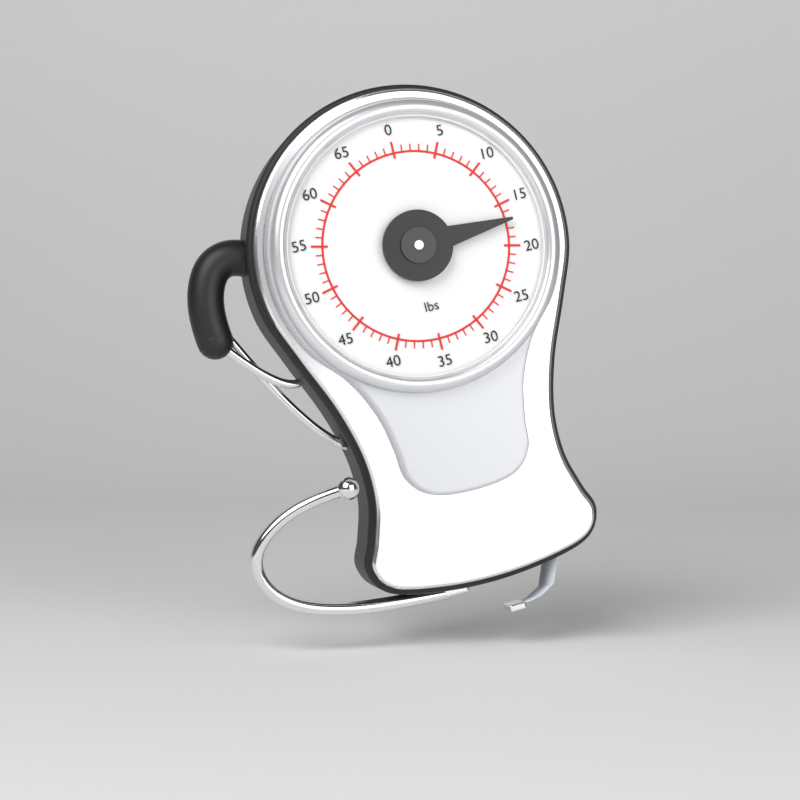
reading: 17 lbs
